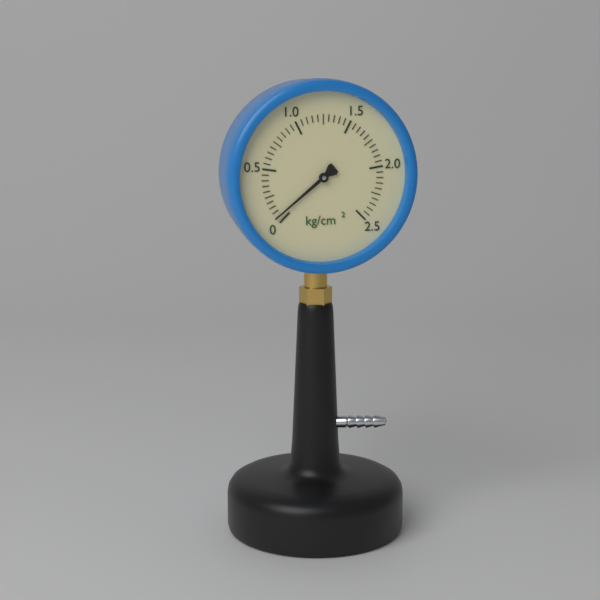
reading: 0.05 kg/cm²
